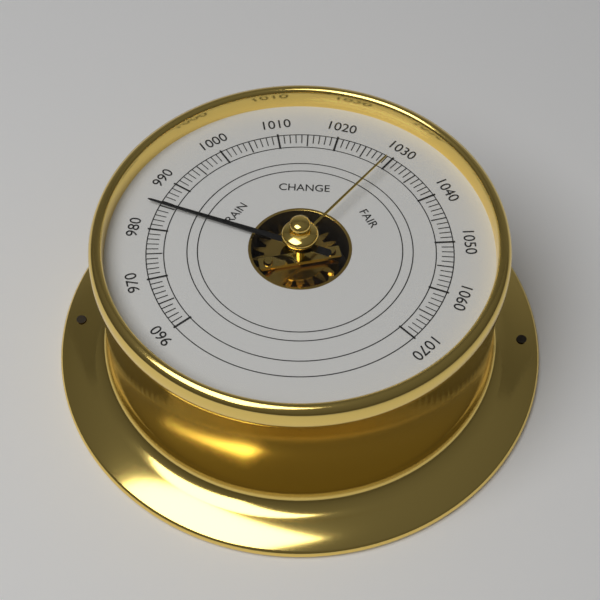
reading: 985 (no unit)
